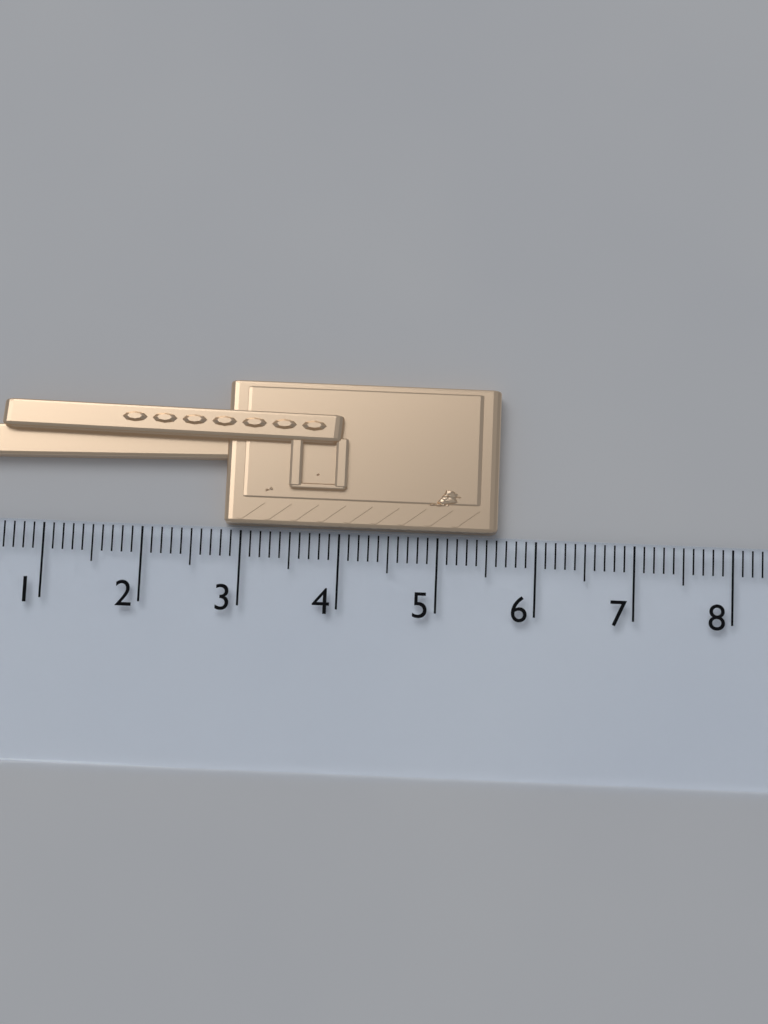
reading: 5.6 cm
